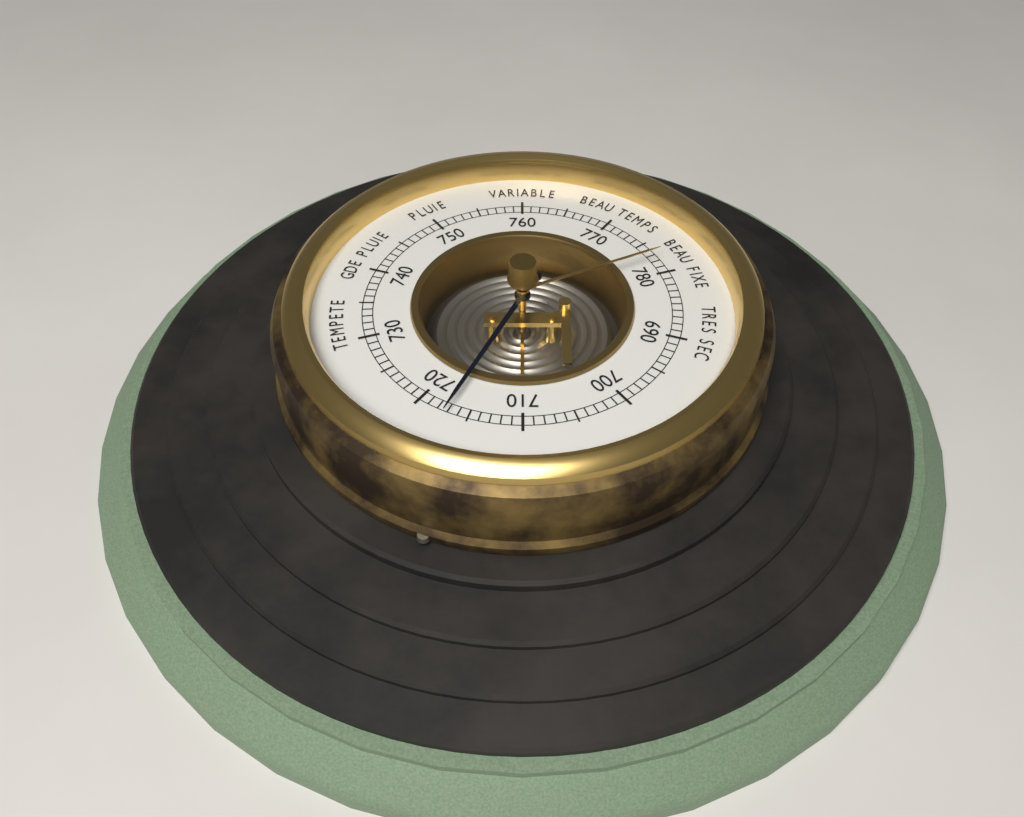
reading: 717 (no unit)
